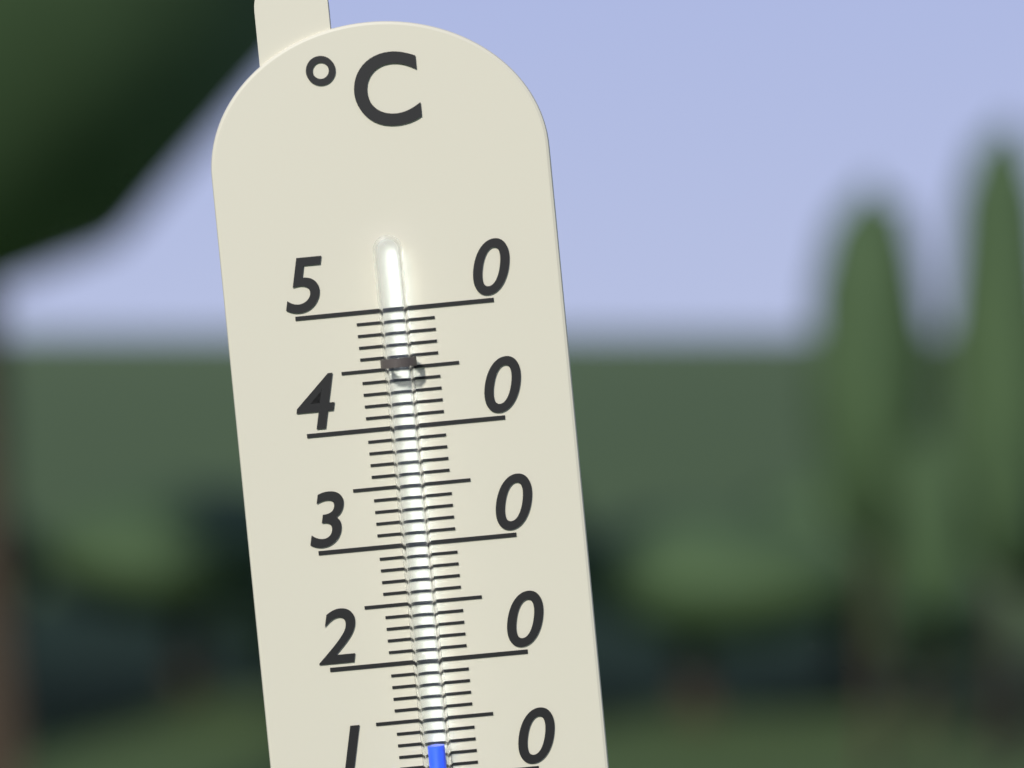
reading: 13 °C
